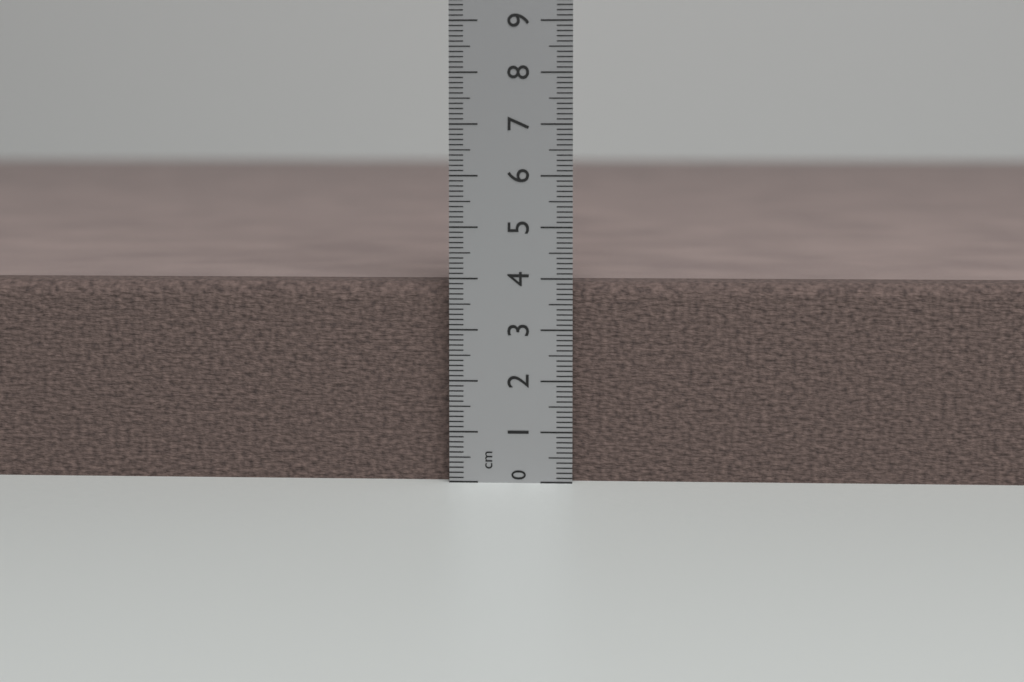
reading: 3.9 cm
